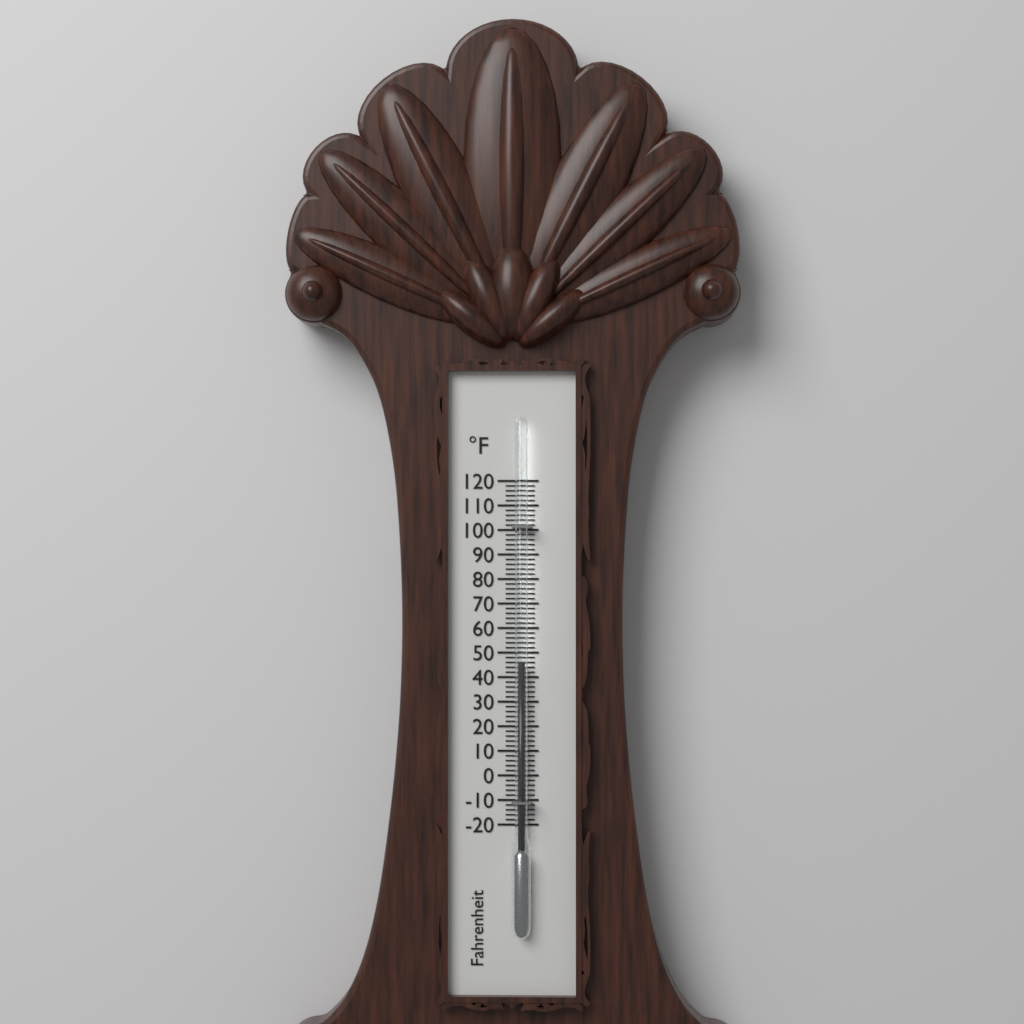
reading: 46 °F
